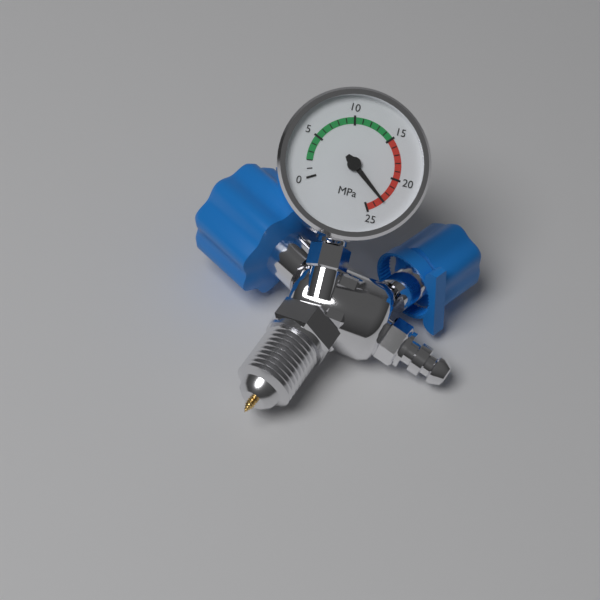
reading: 23 MPa
